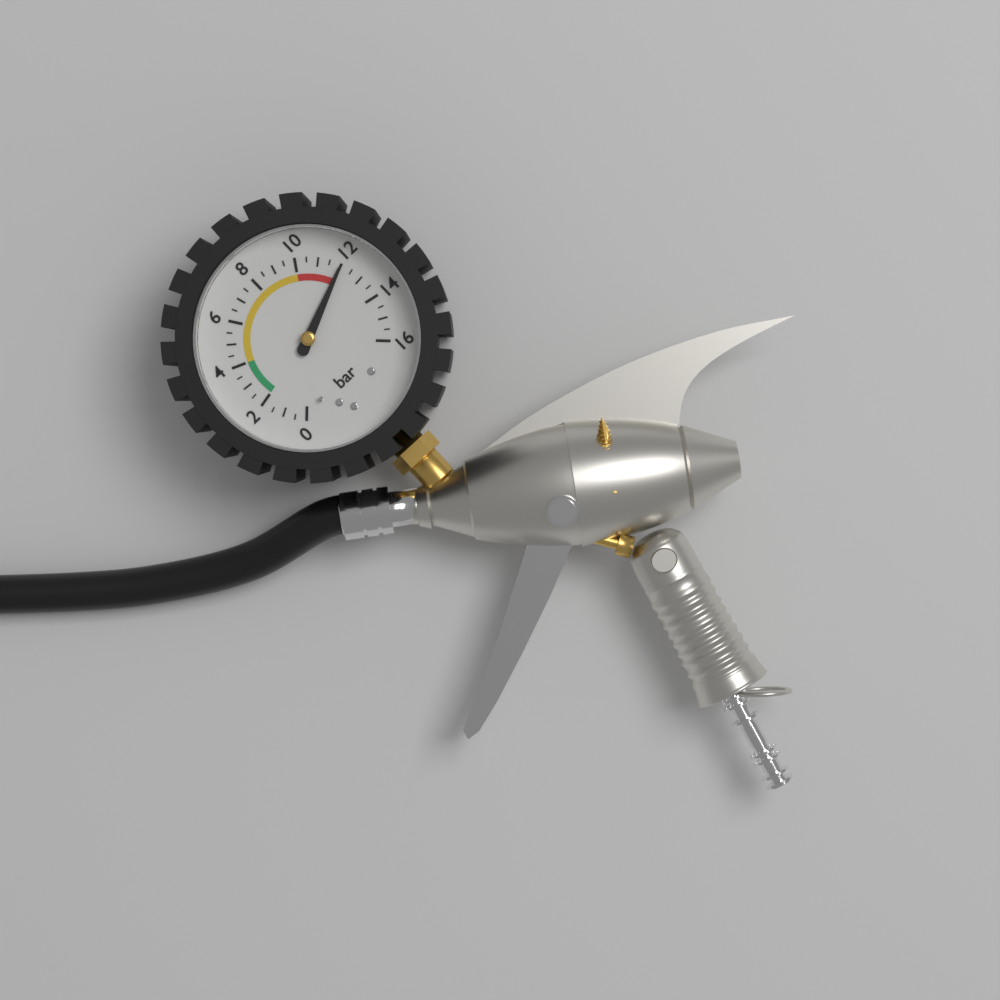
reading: 12.0 bar
